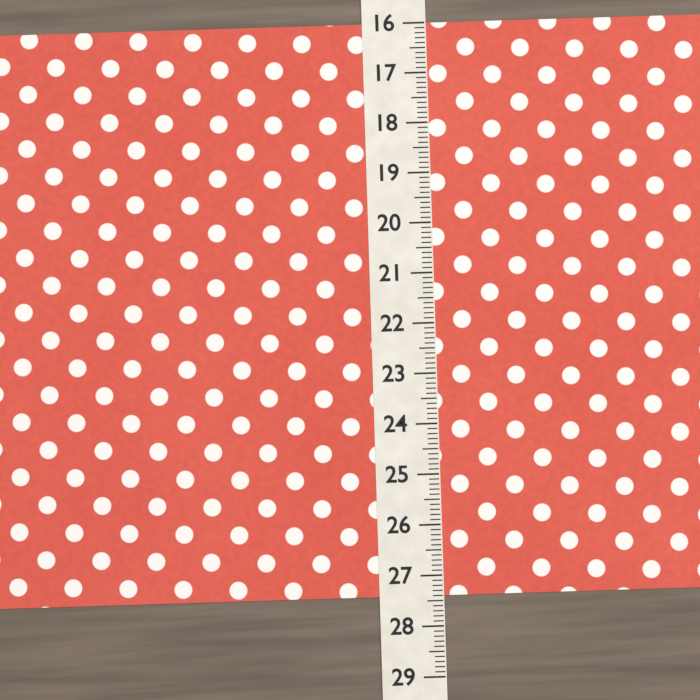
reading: 27.4 (no unit)
